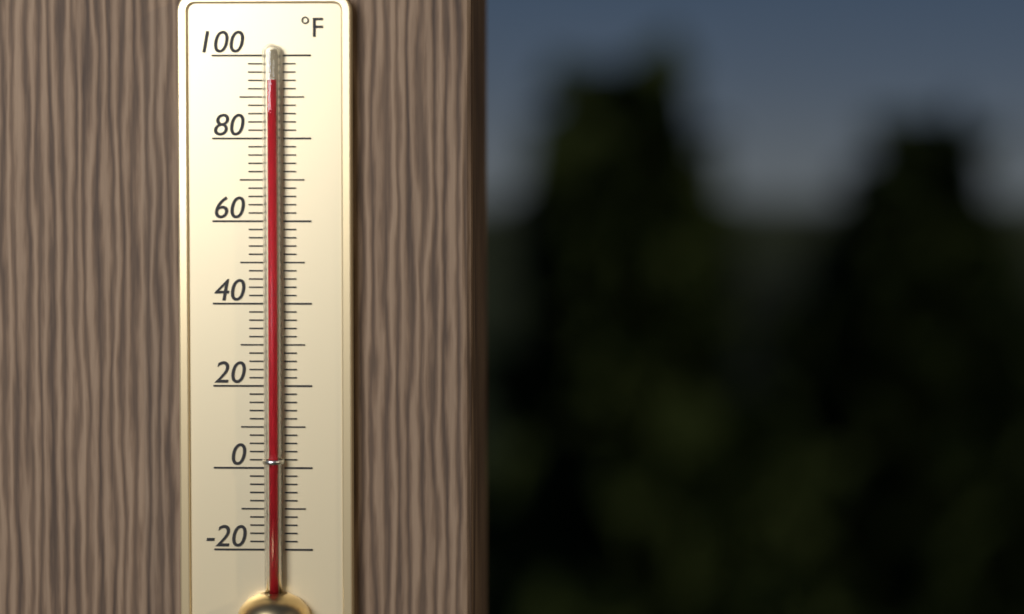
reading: 94 °F
